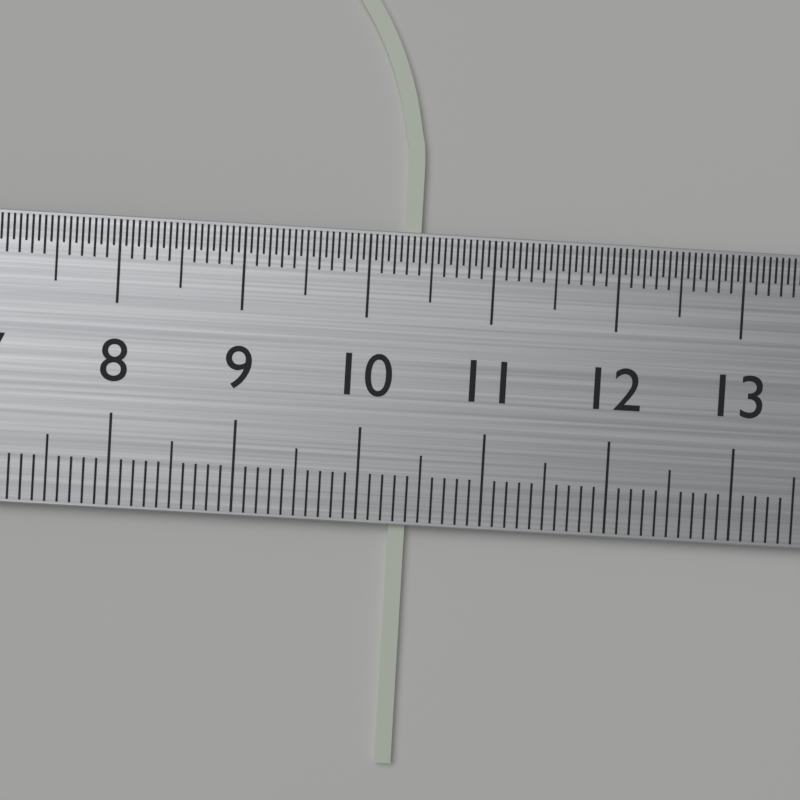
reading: 10.4 cm
